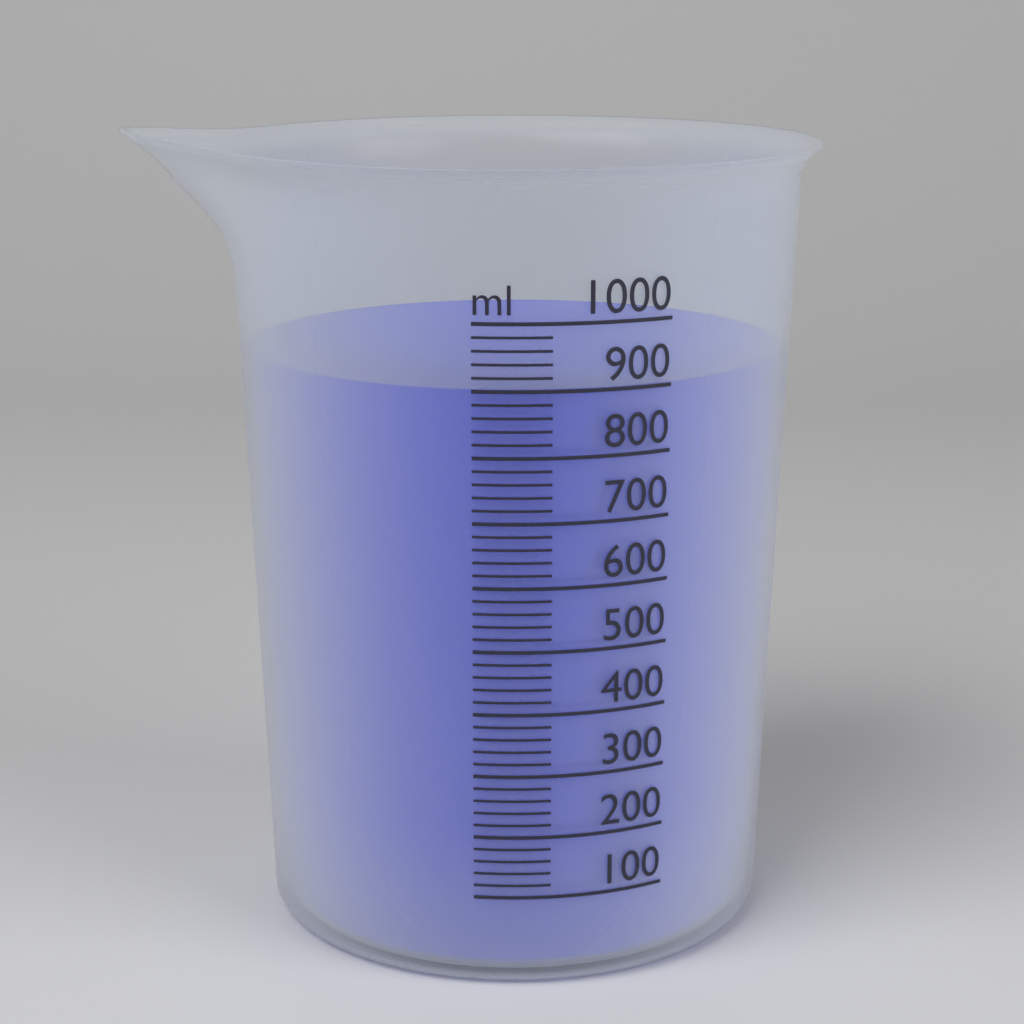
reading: 900 ml
